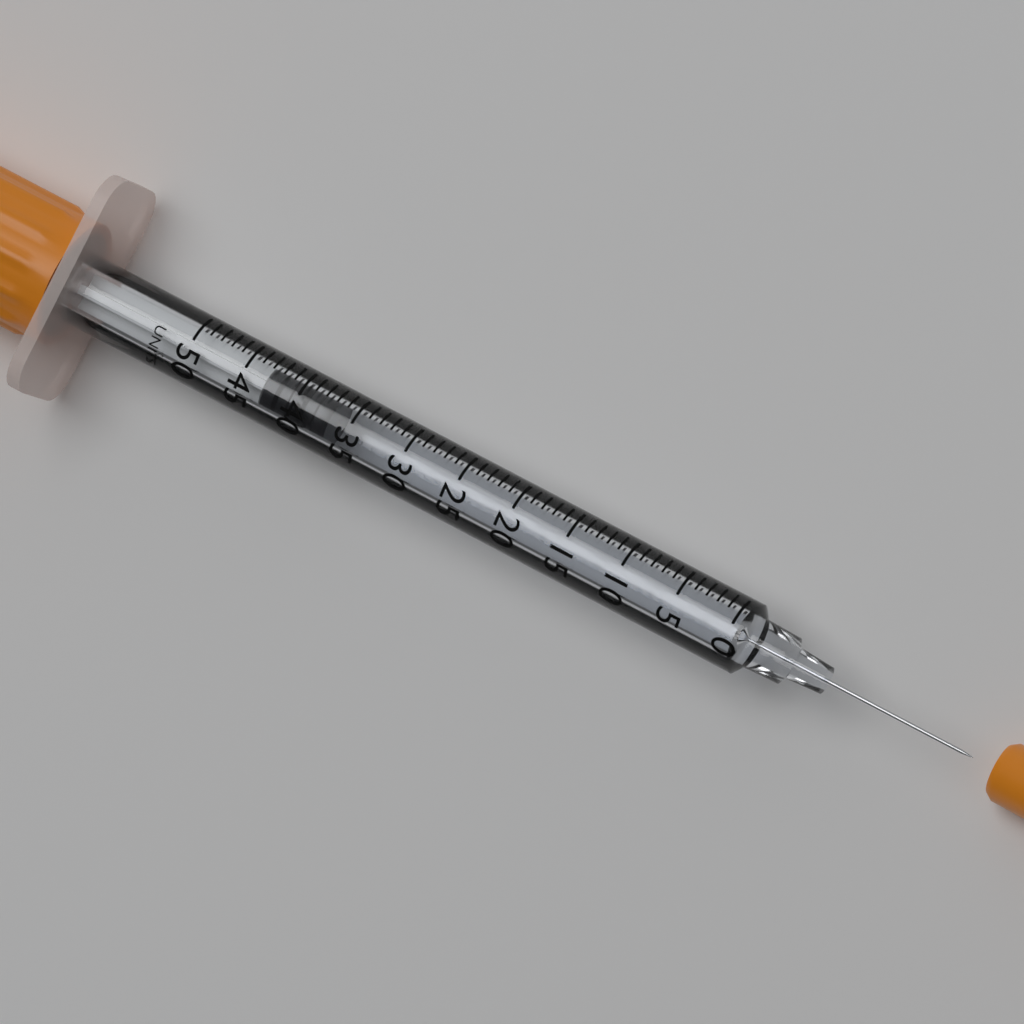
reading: 37 UNITS
